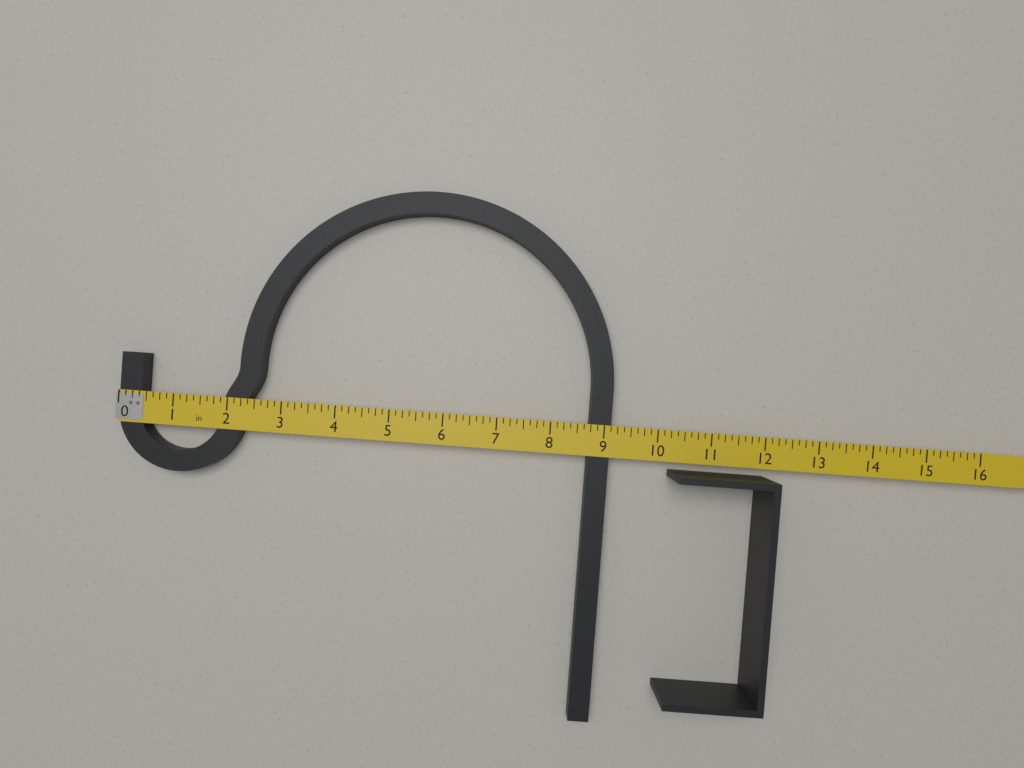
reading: 9.125 in
